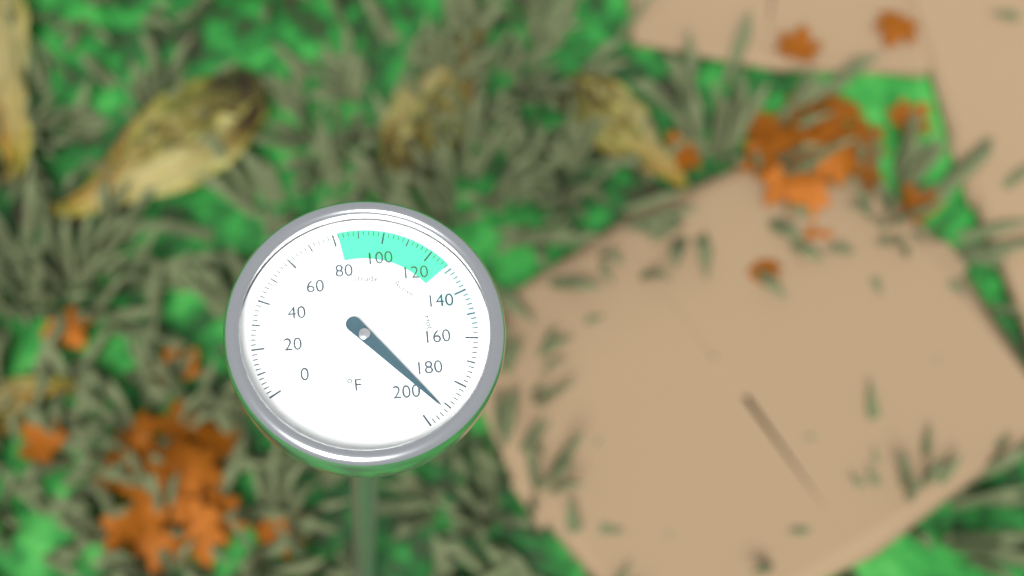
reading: 192 °F
